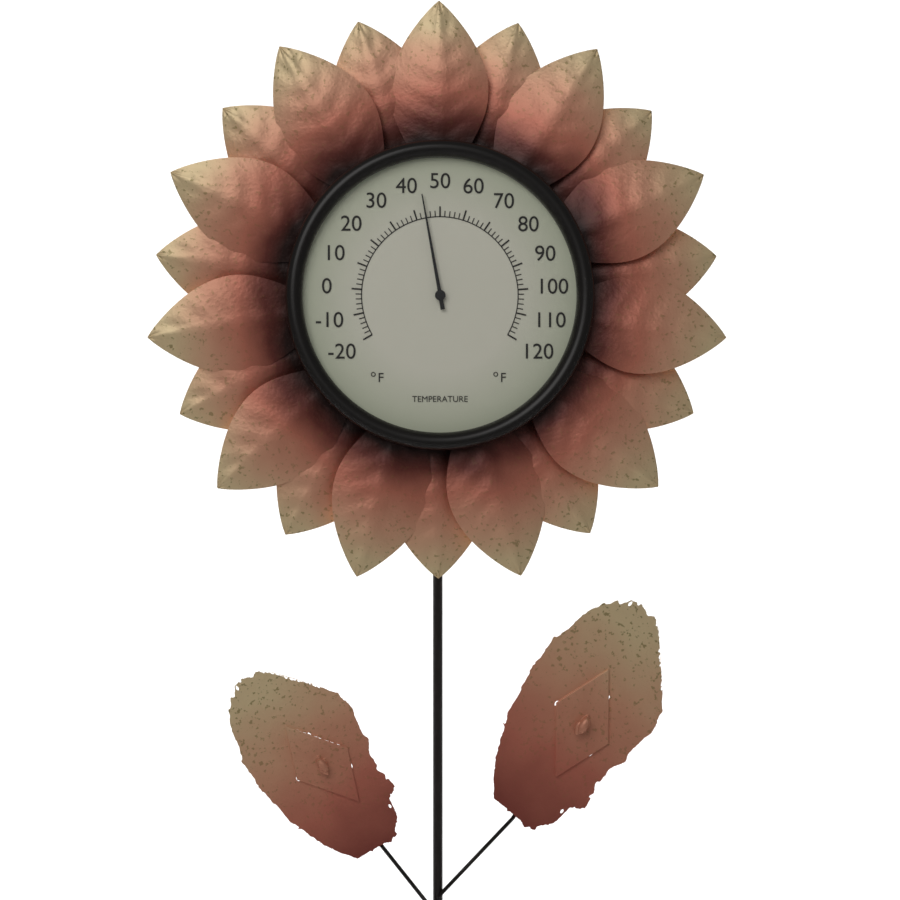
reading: 44 °F
